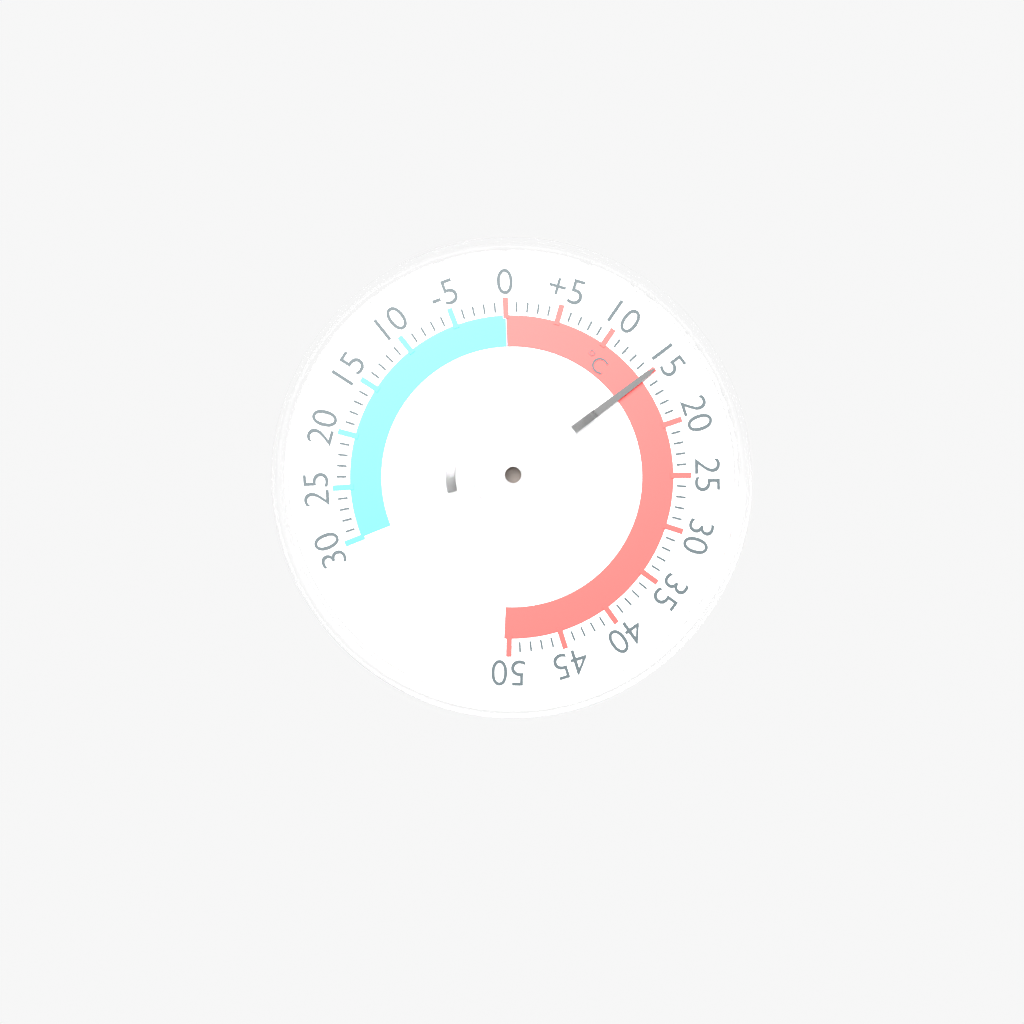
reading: 15 °C
